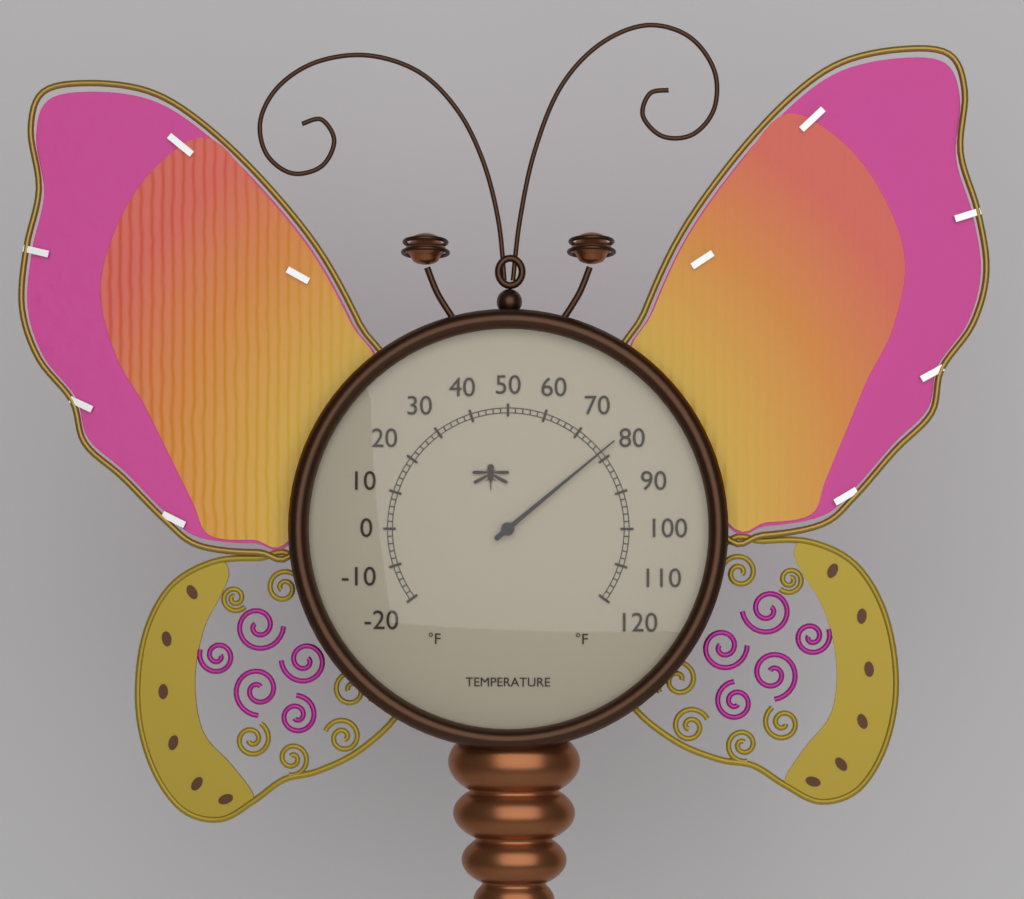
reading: 78 °F
